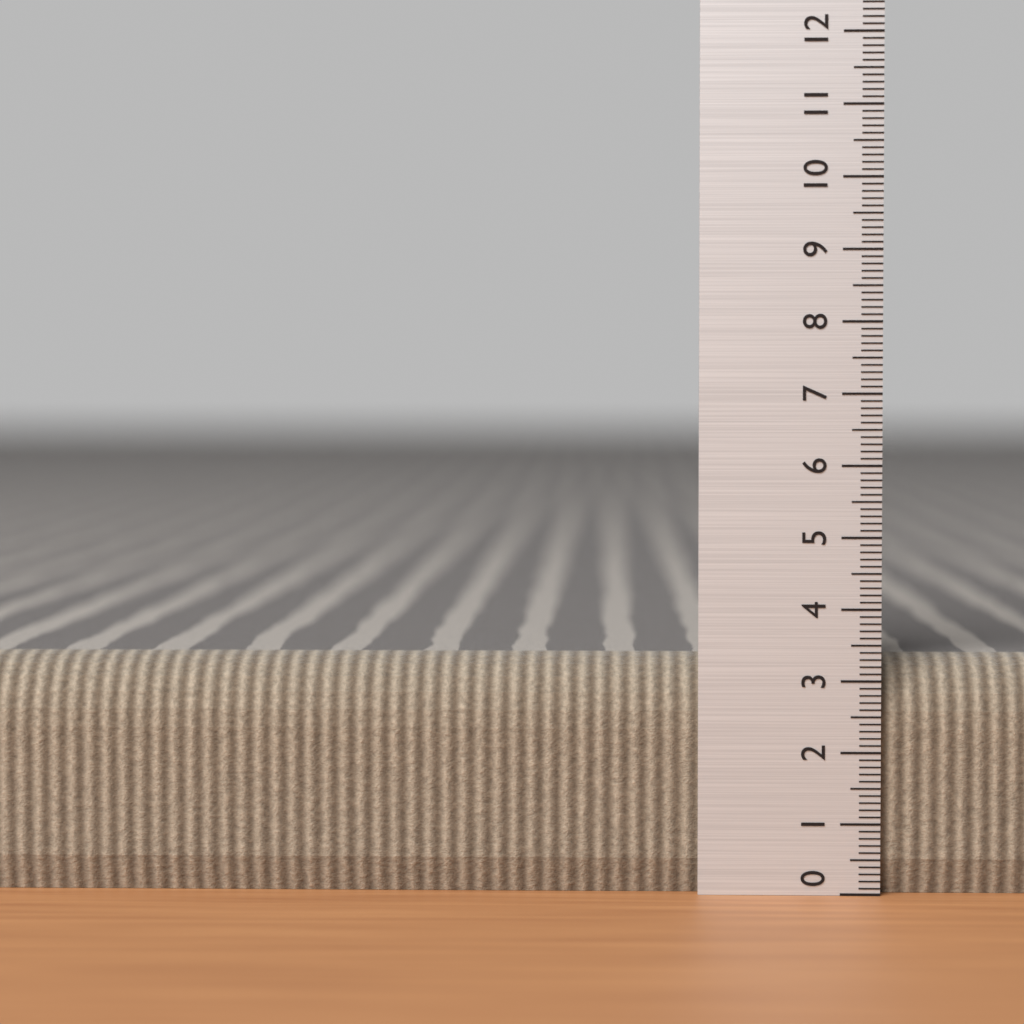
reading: 3.3 (no unit)
